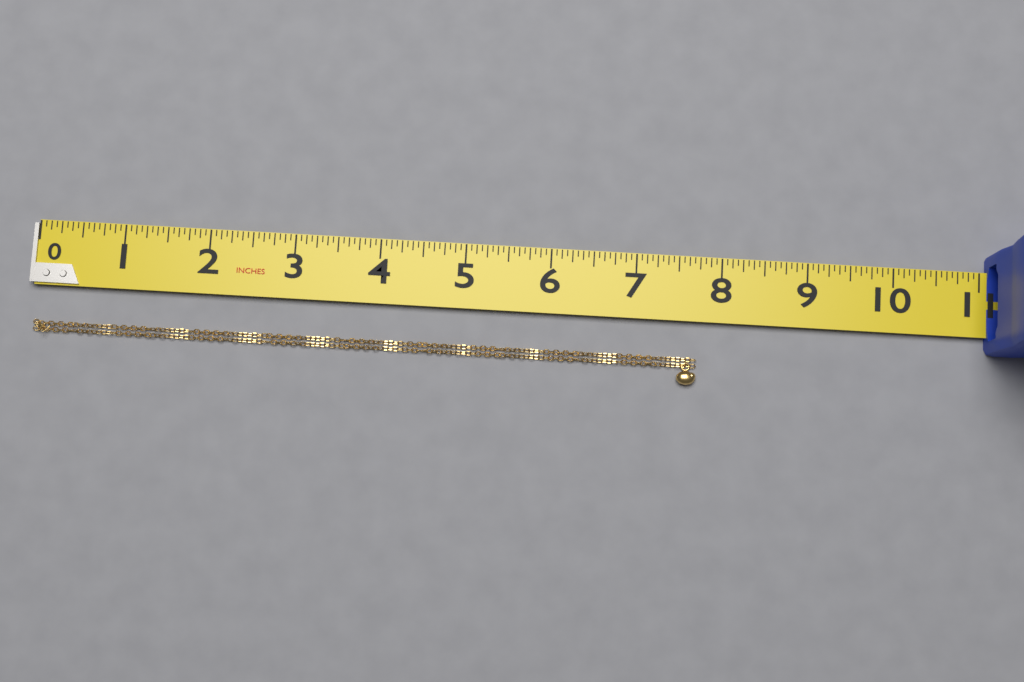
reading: 7.7500 in
